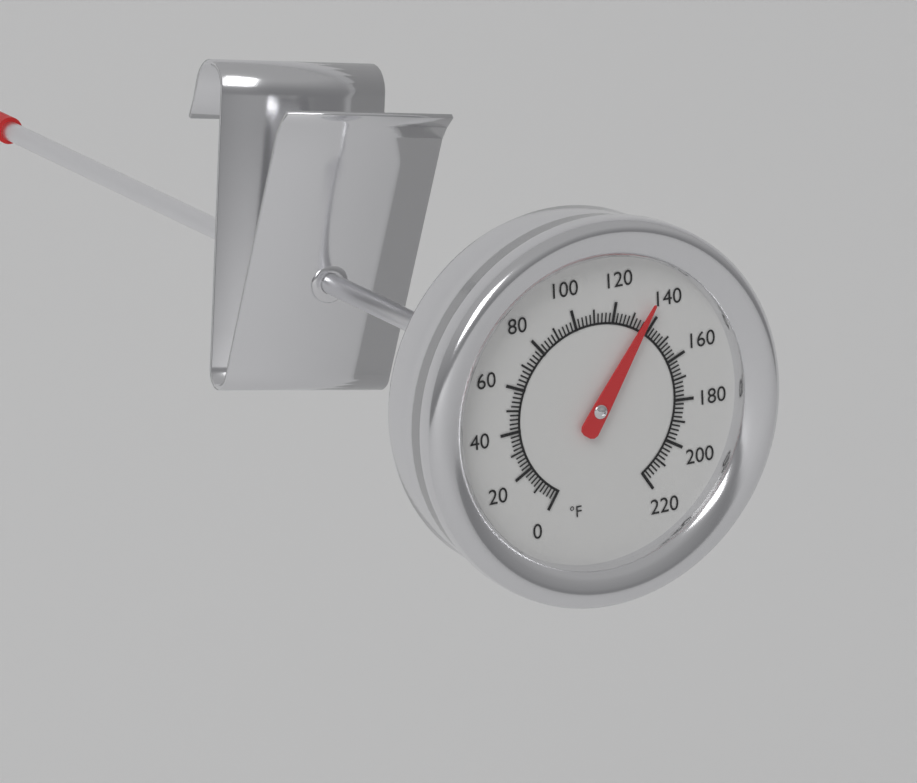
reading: 136 °F
